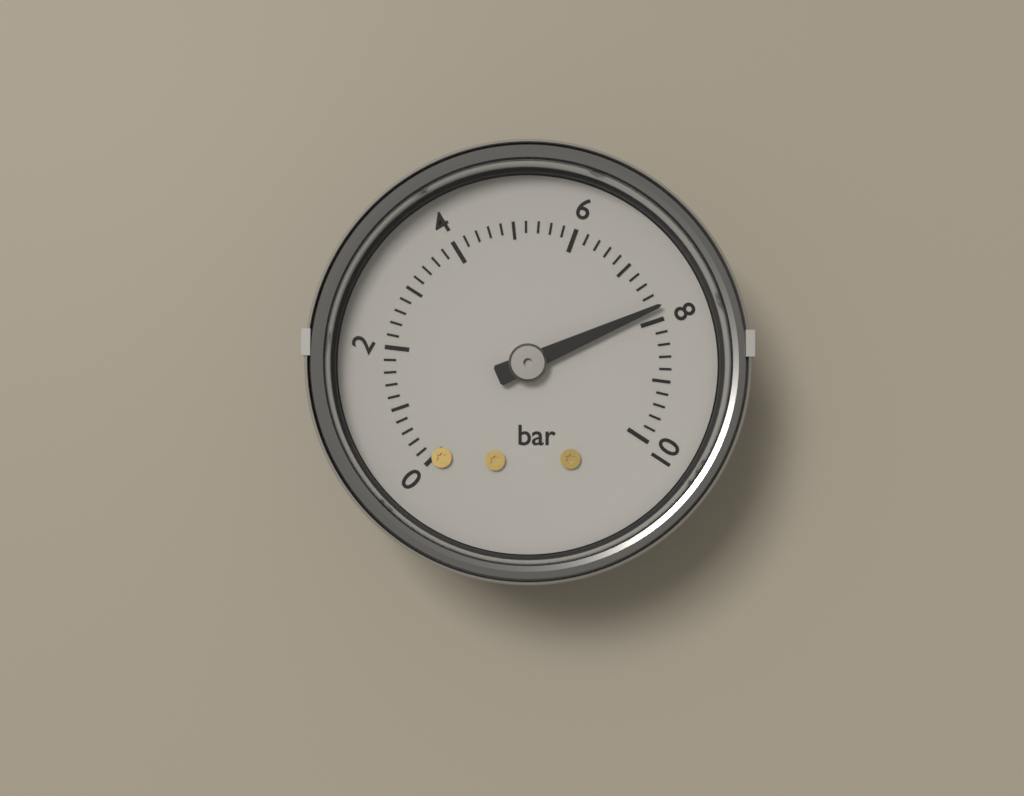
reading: 7.8 bar
